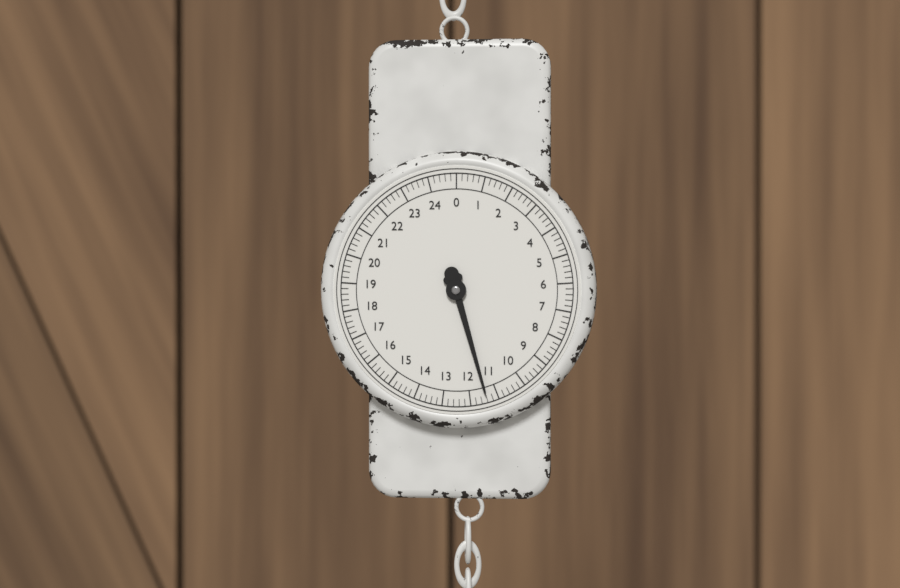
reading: 11.4 (no unit)
